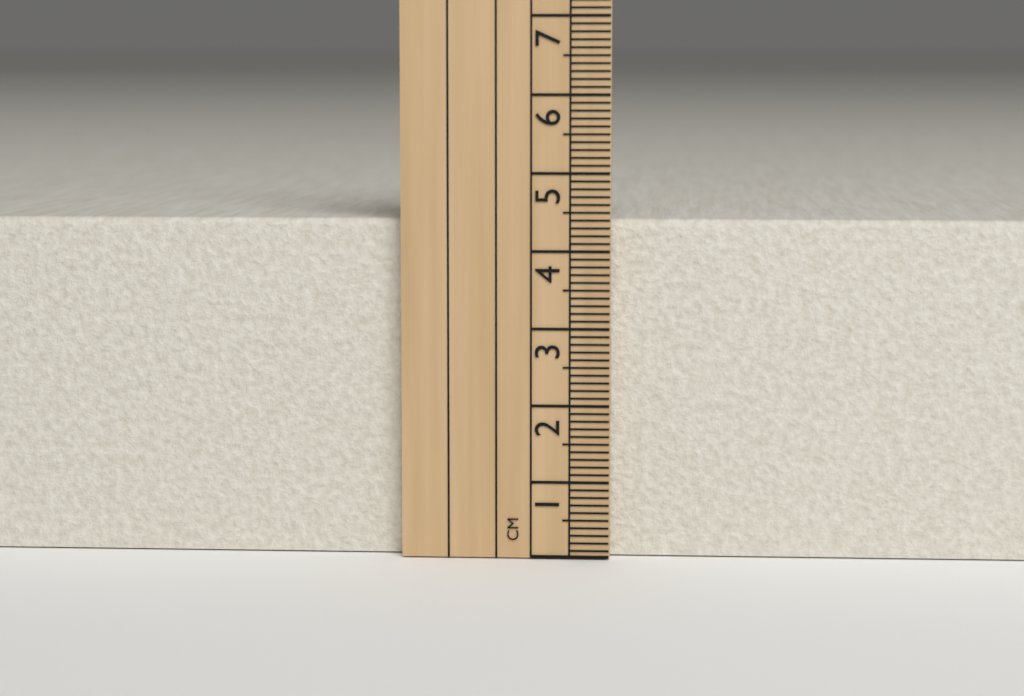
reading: 4.4 cm
